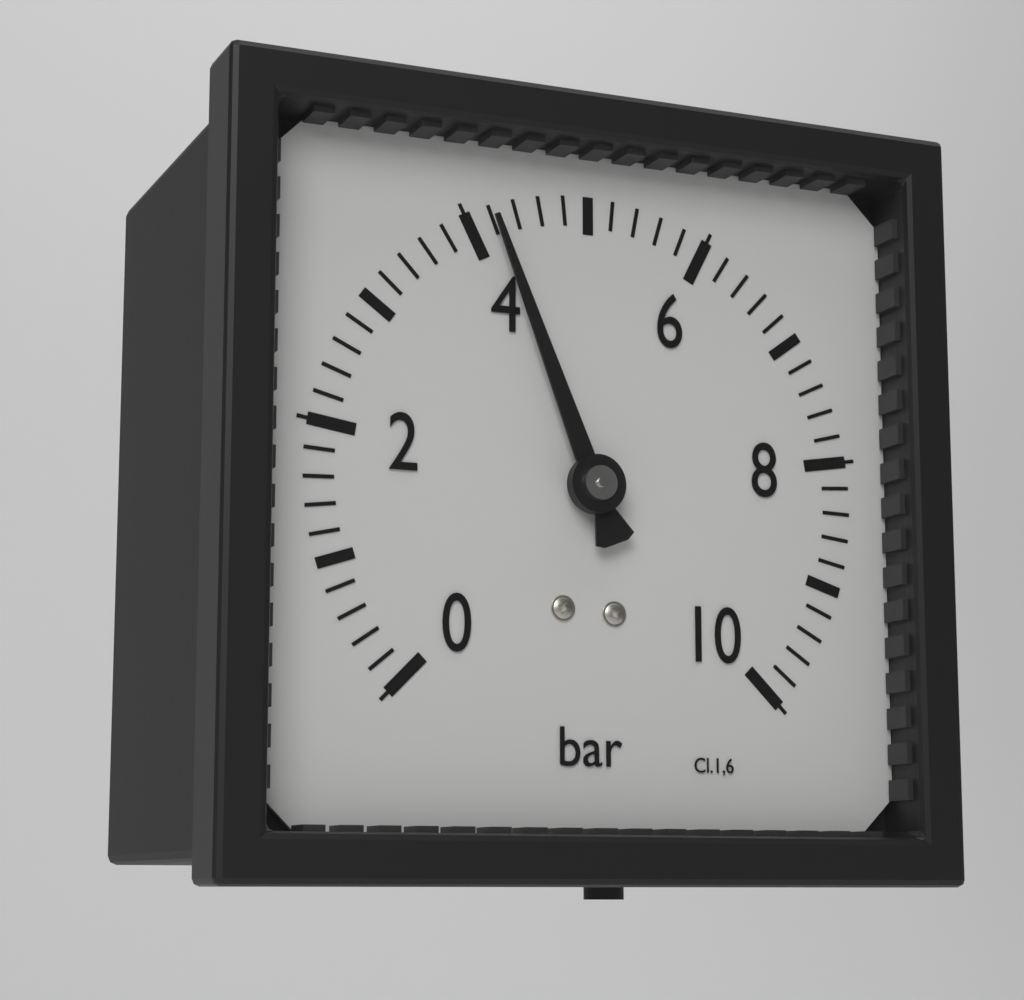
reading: 4.2 bar
